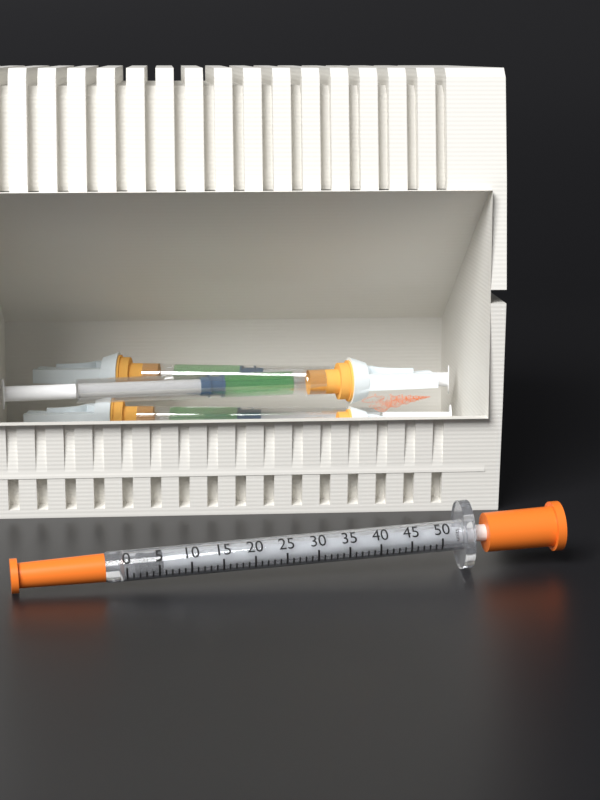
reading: 2 units
